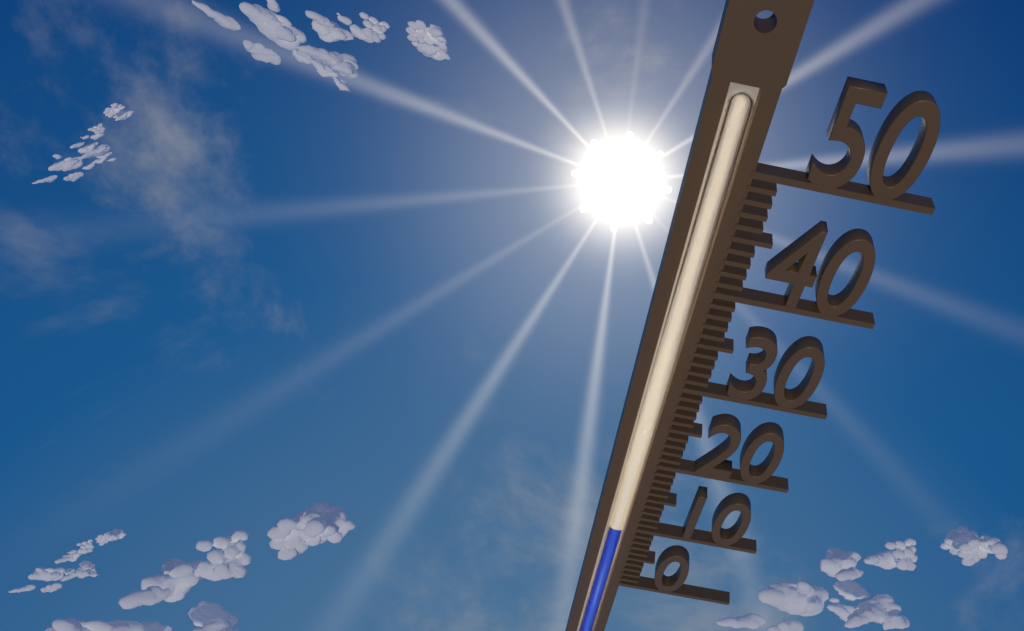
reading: 10 (no unit)
